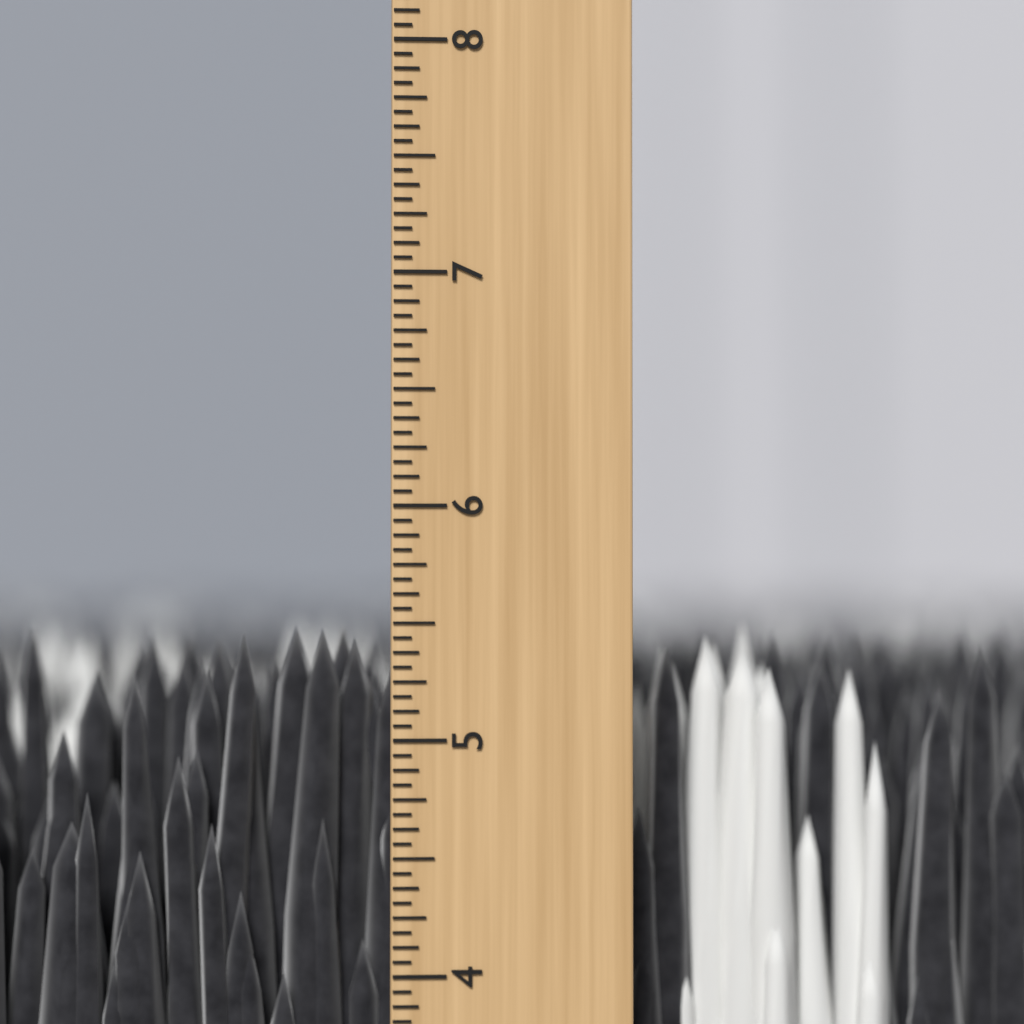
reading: 5.5000 inch
